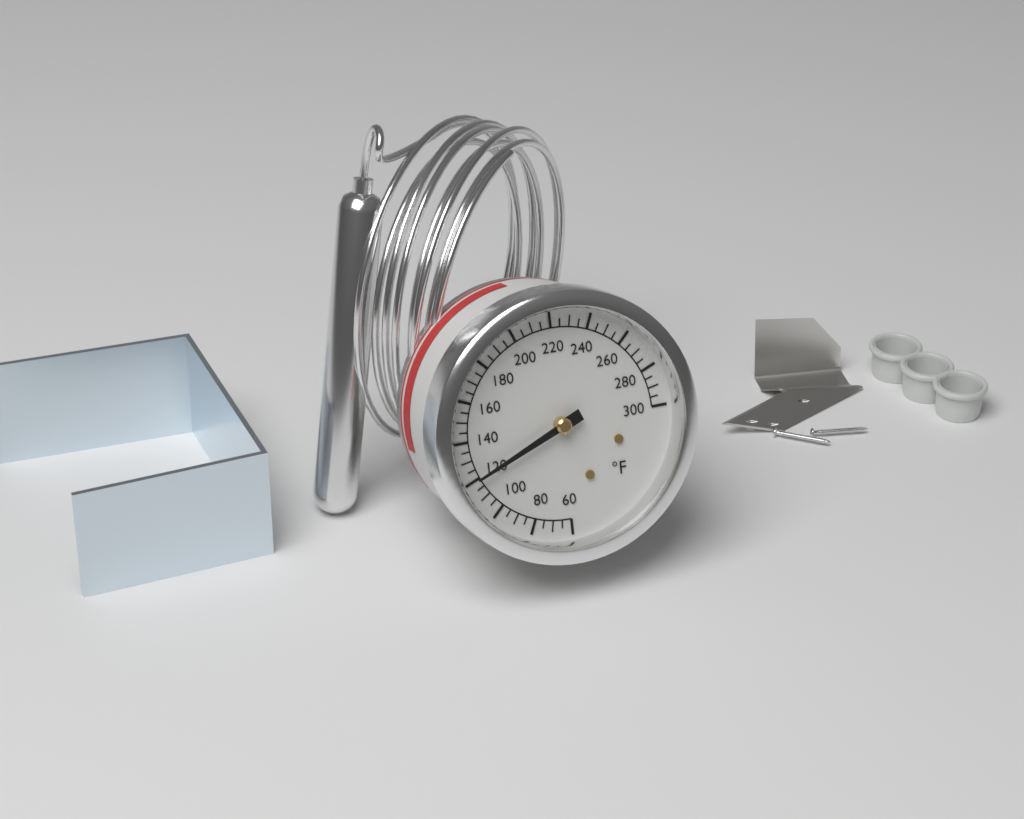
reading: 120 °F
